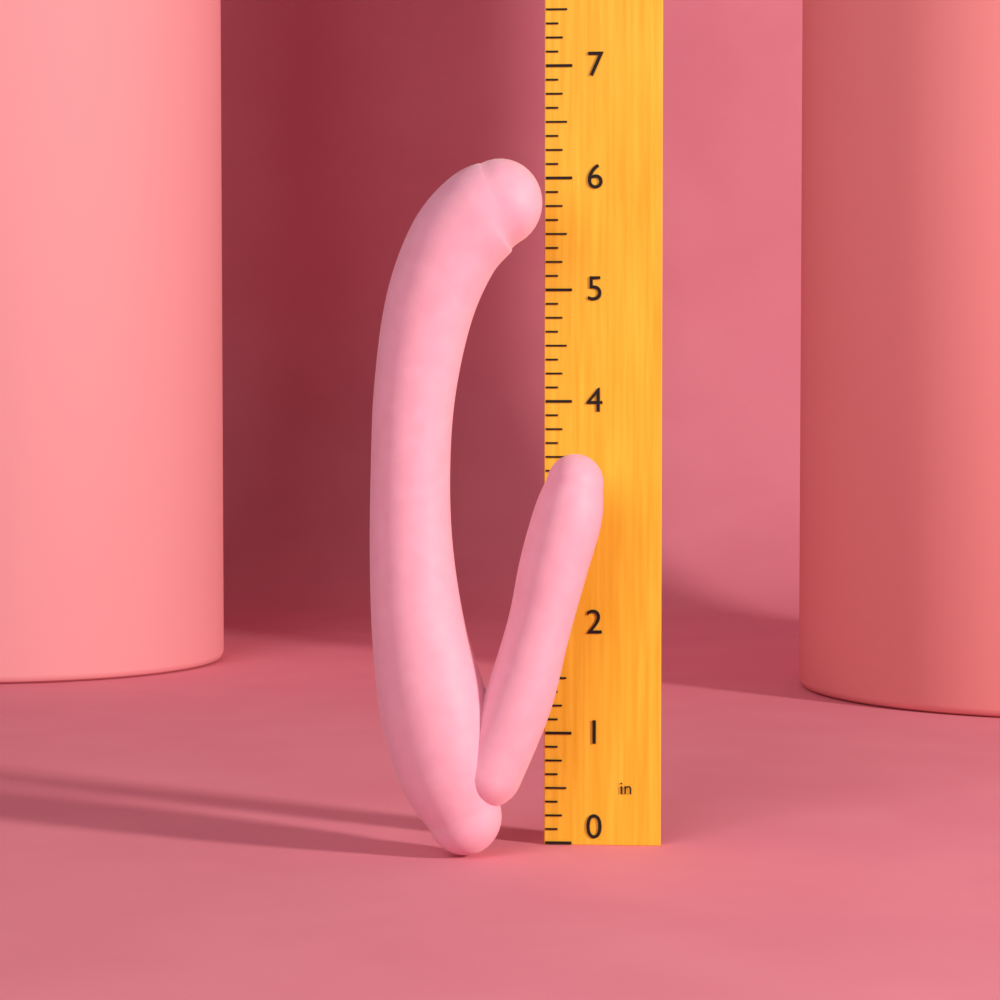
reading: 6.125 in
